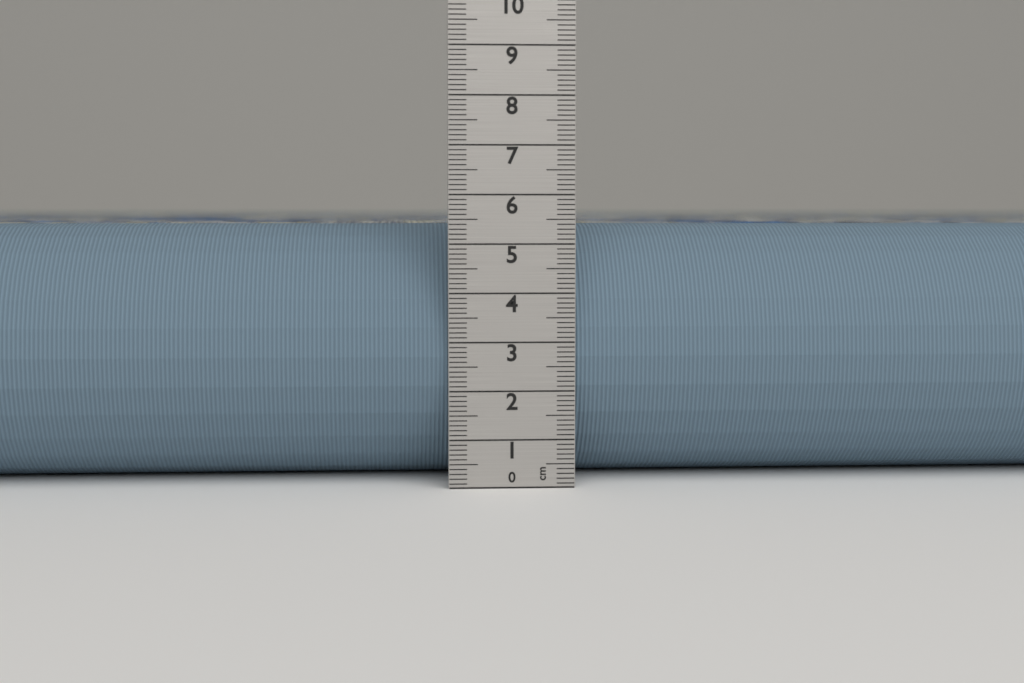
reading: 5.4 cm
